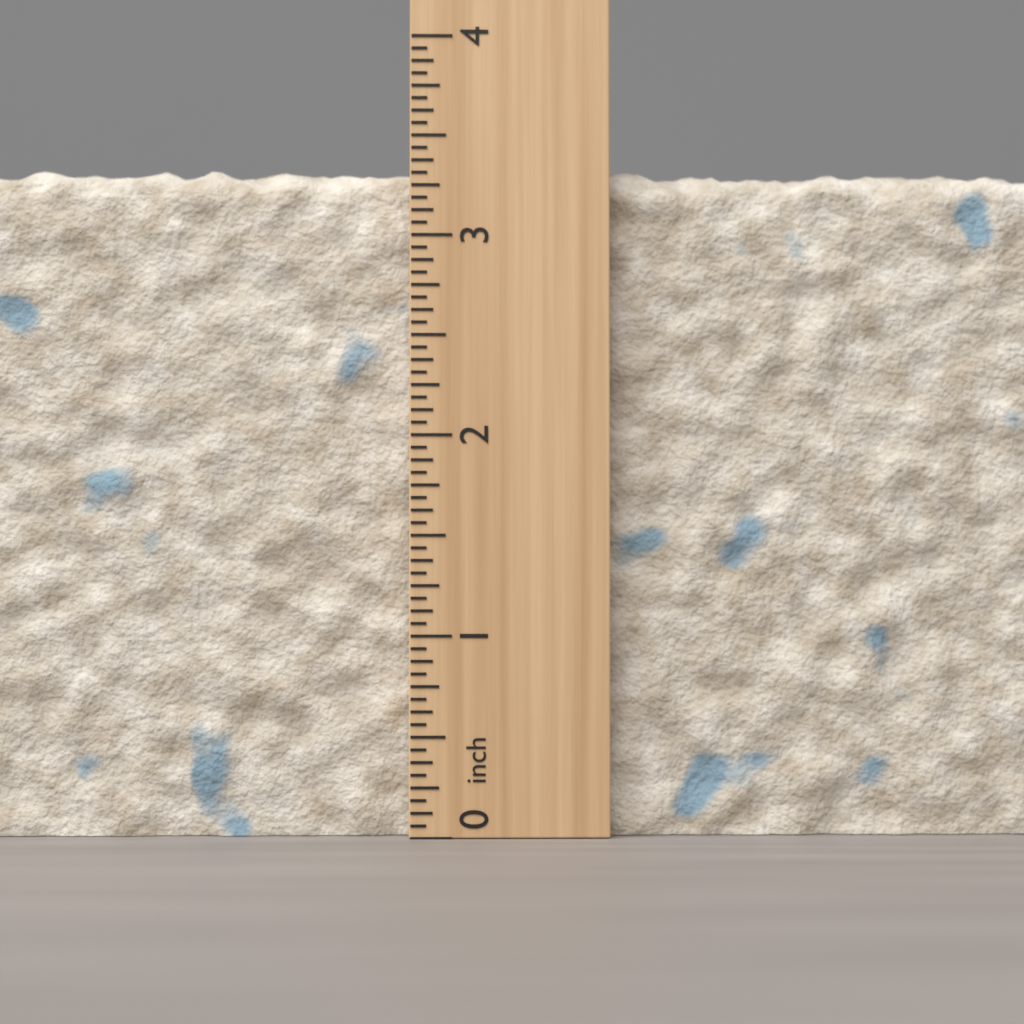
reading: 3.3750 inch
